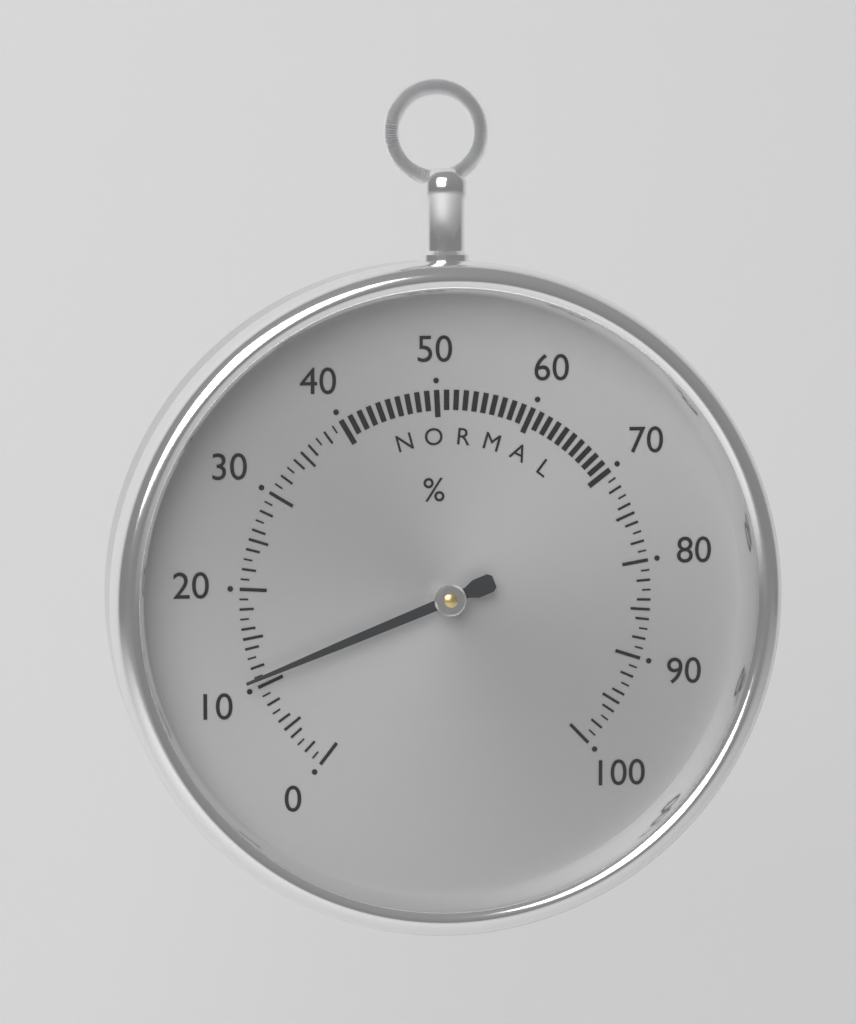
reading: 11 %
